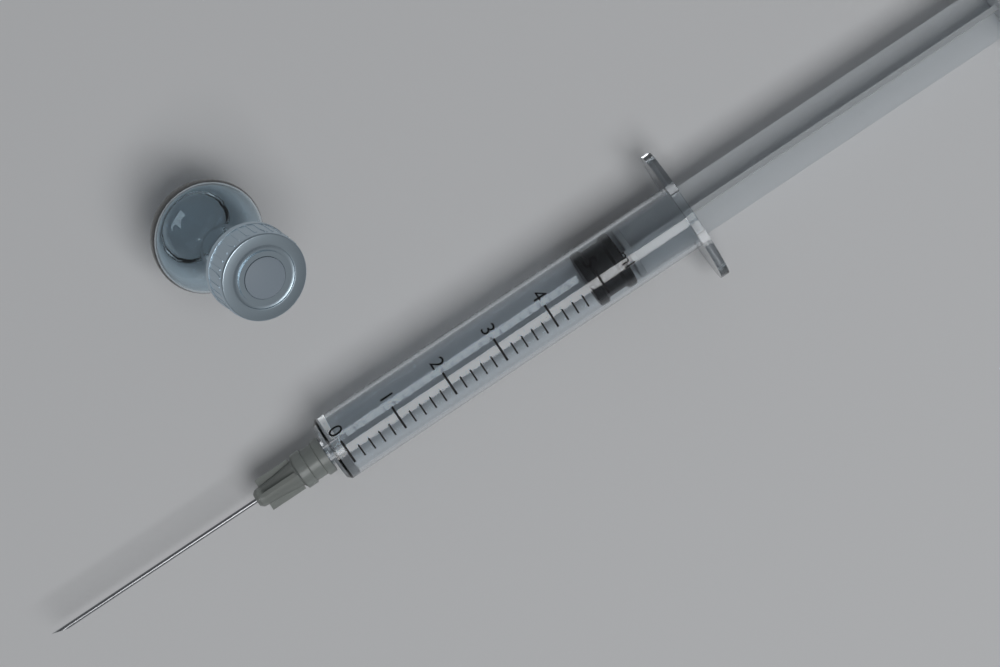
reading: 4.8 ml
